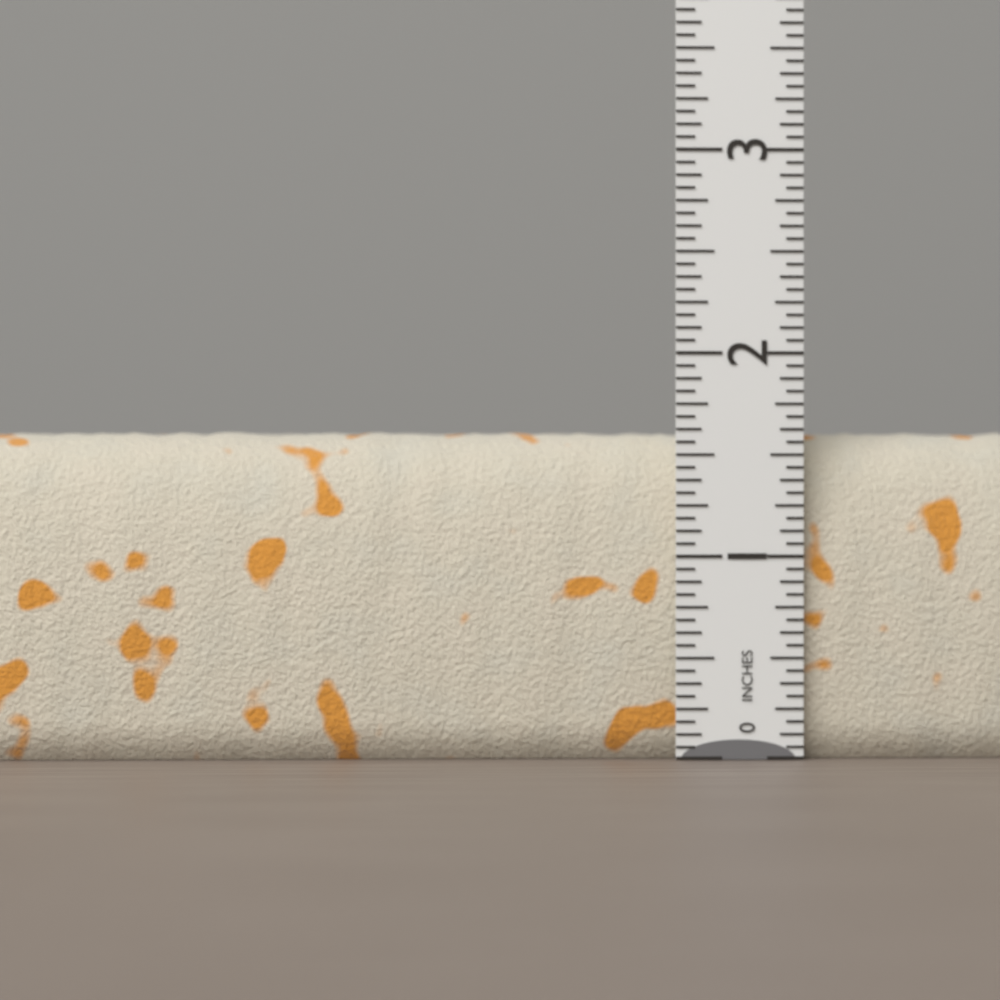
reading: 1.6250 in
